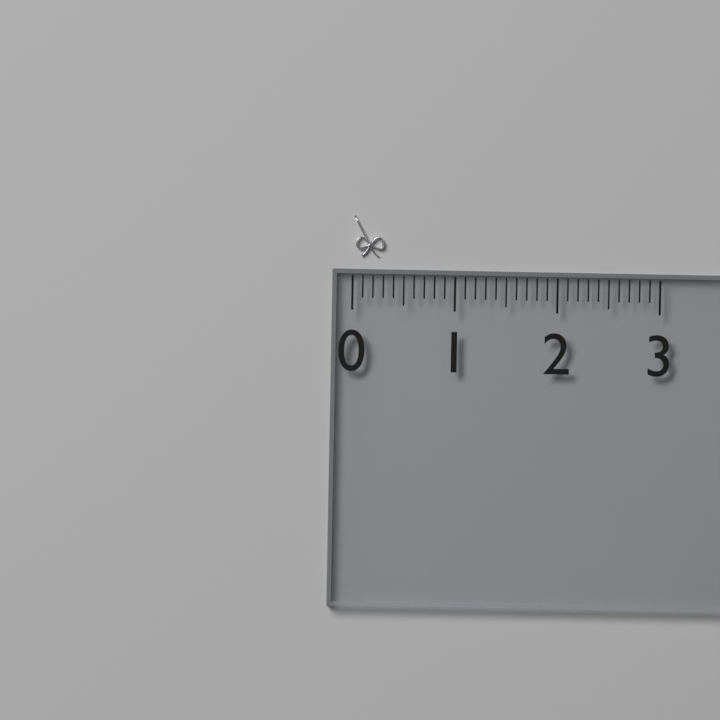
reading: 0.3 (no unit)
